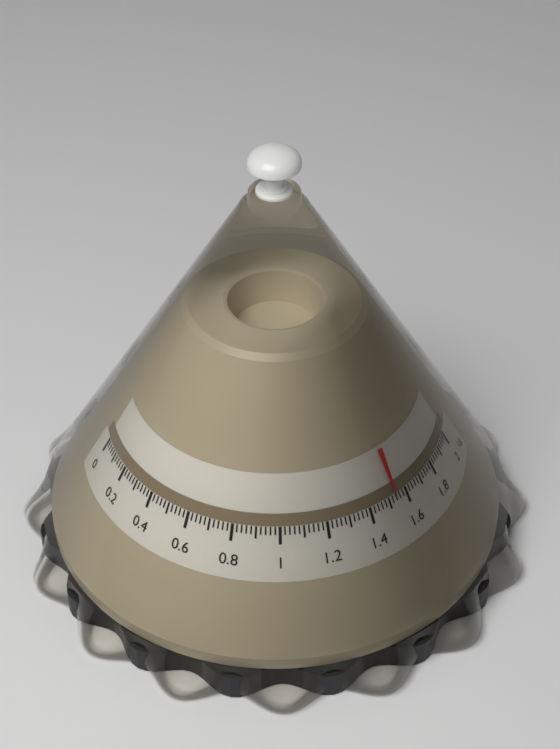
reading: 1.54 kg
